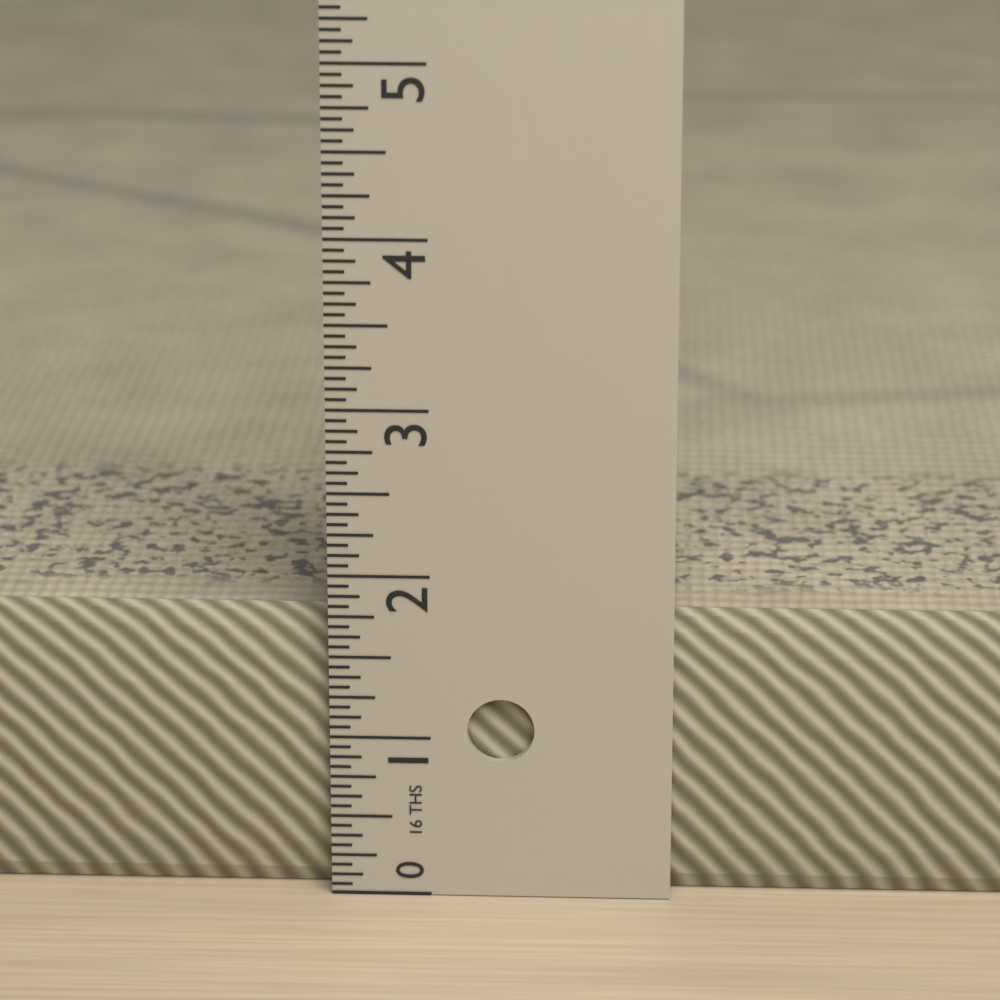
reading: 1.7500 in
